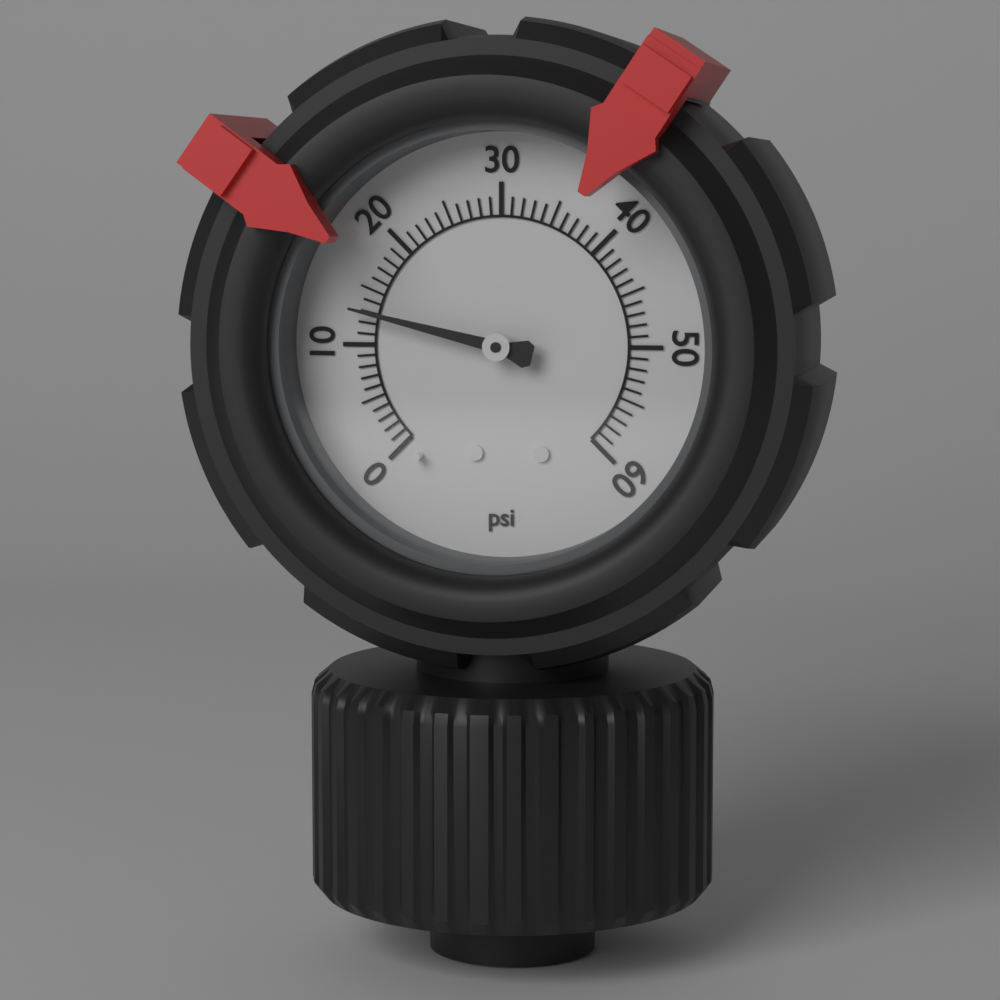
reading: 13 psi
